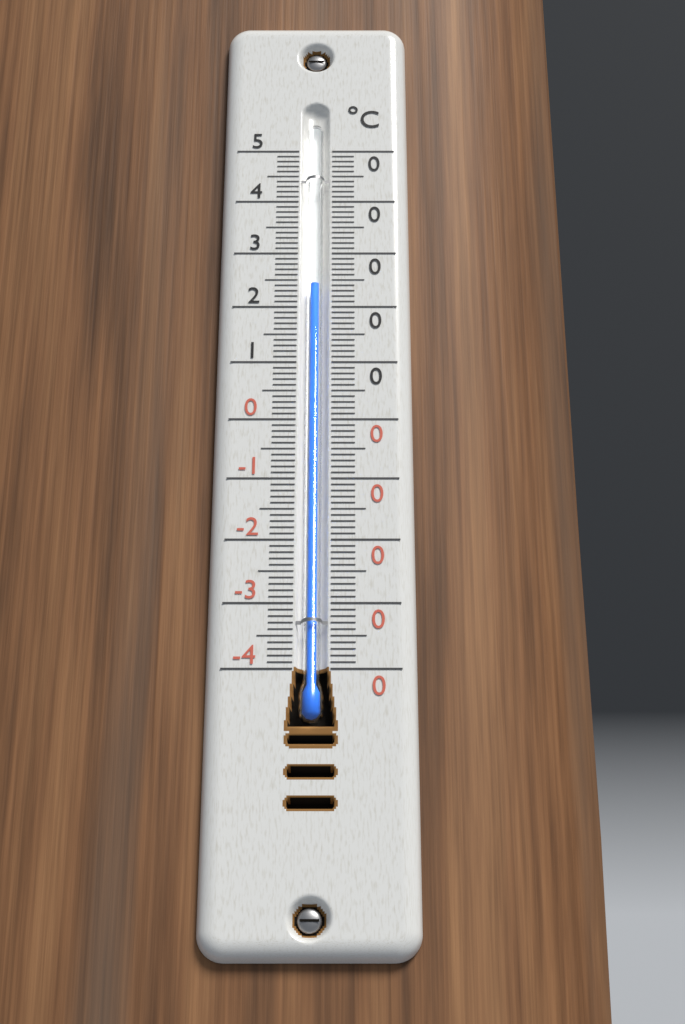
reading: 24 °C
